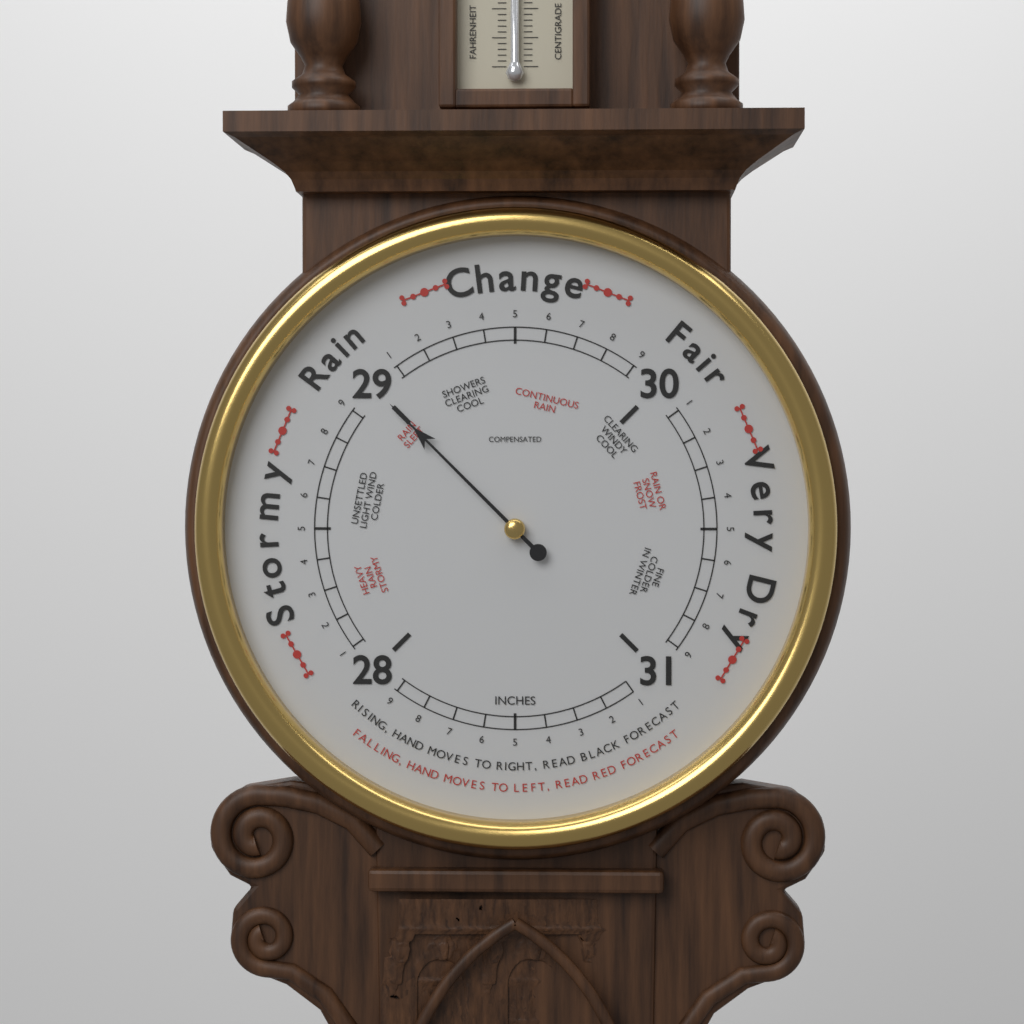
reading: 29.0 inHg
